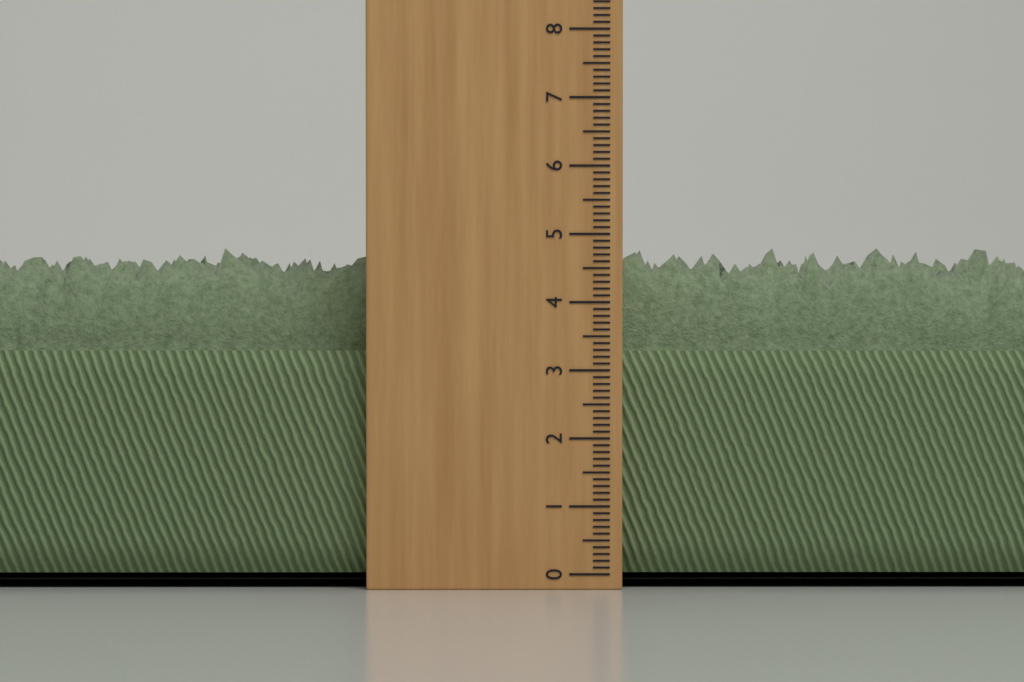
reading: 4.9 cm
